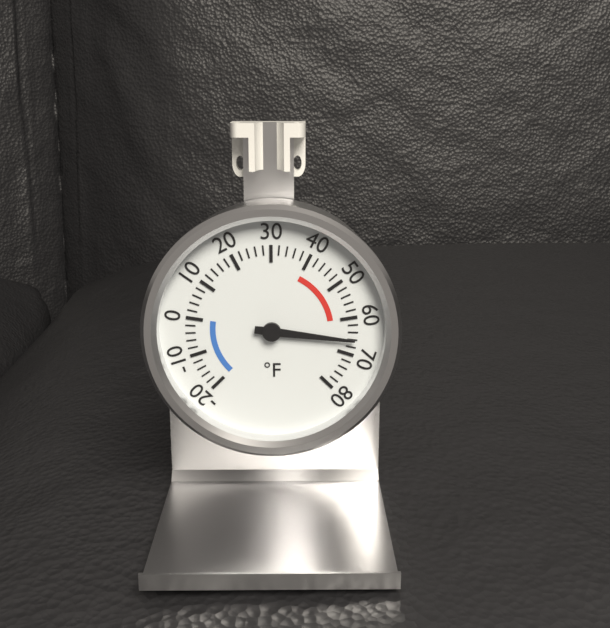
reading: 66 °F
